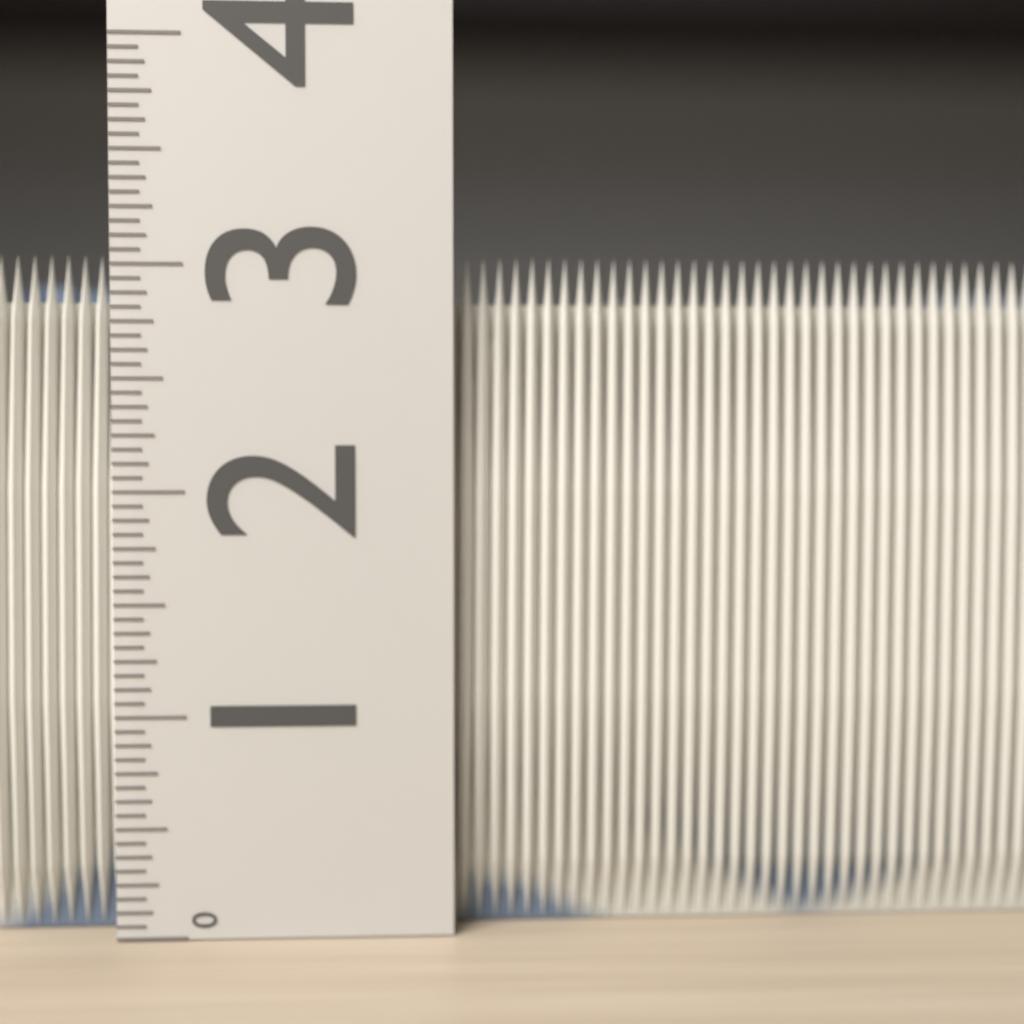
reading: 3.0625 (no unit)
